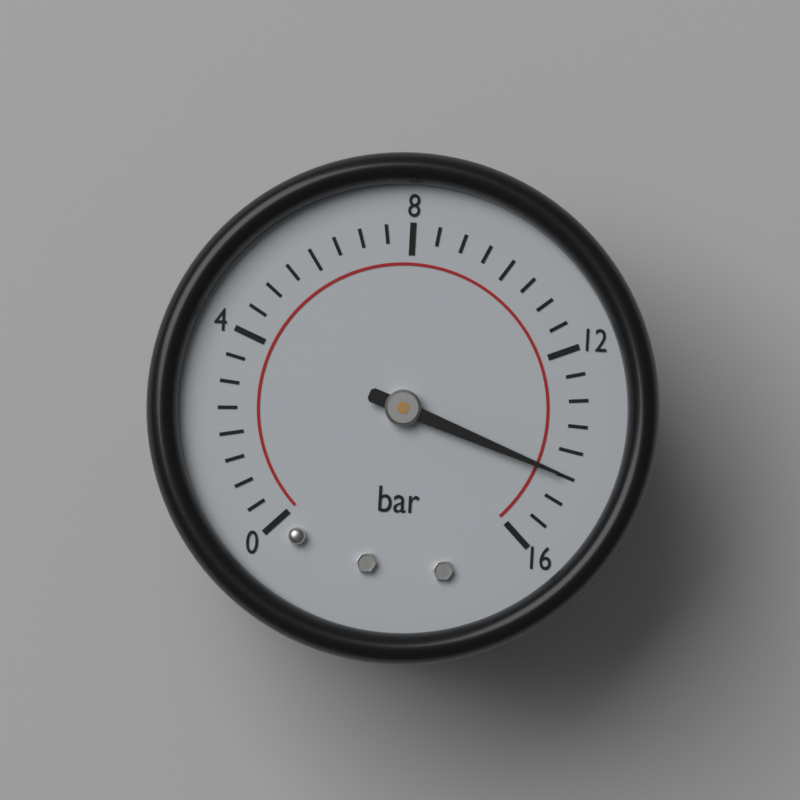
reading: 14.5 bar
